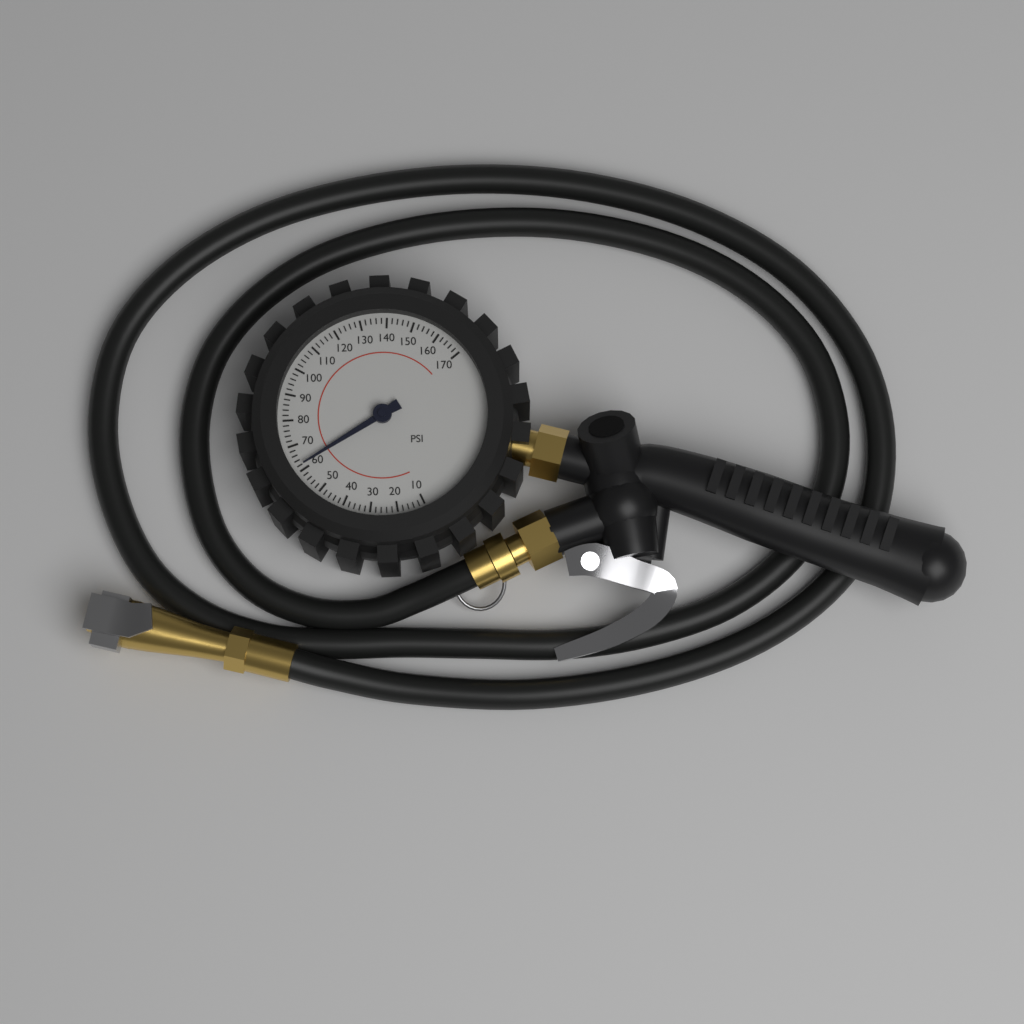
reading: 62 psi
